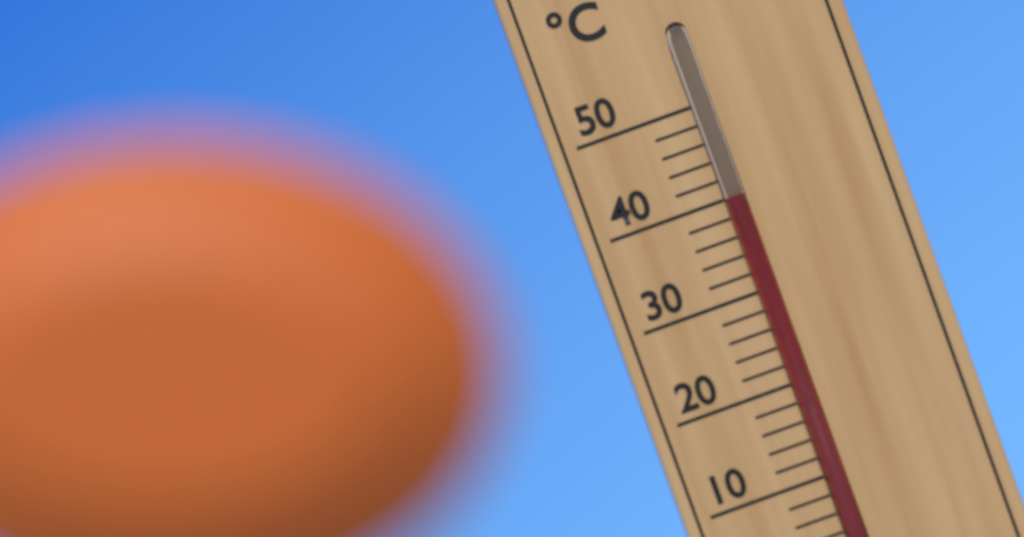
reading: 40 °C
